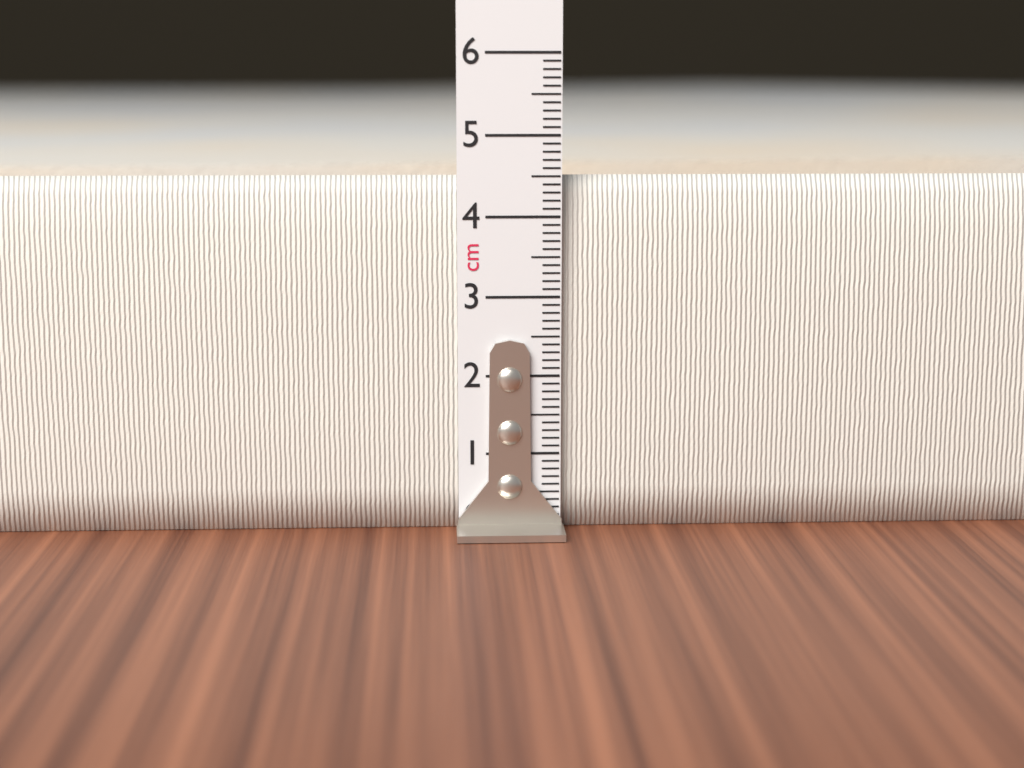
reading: 4.5 cm
